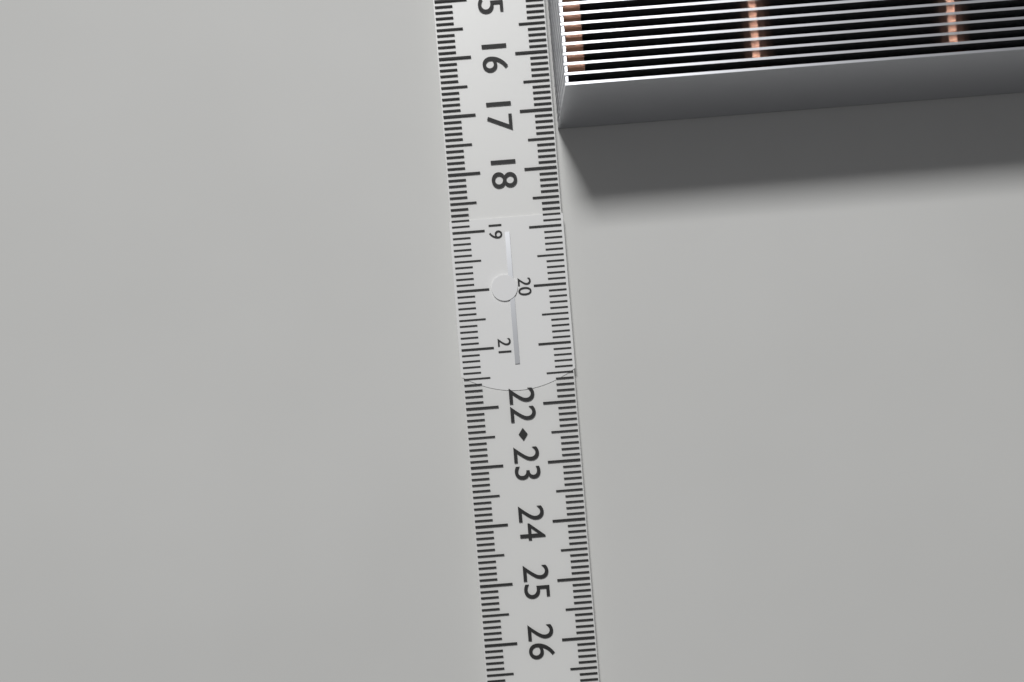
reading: 17.3 cm
